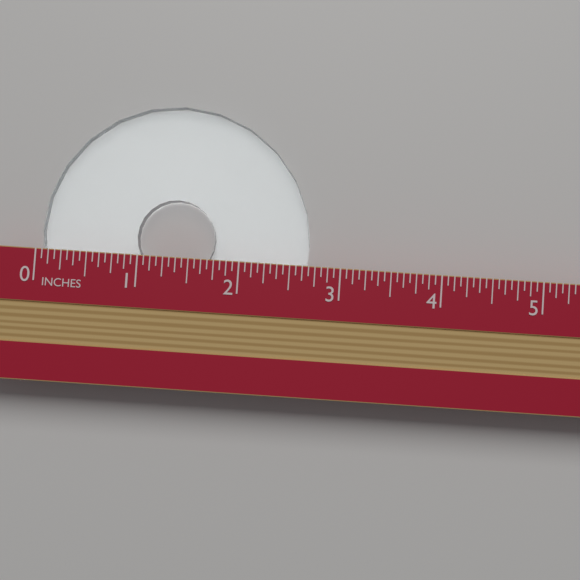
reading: 2.6875 in
